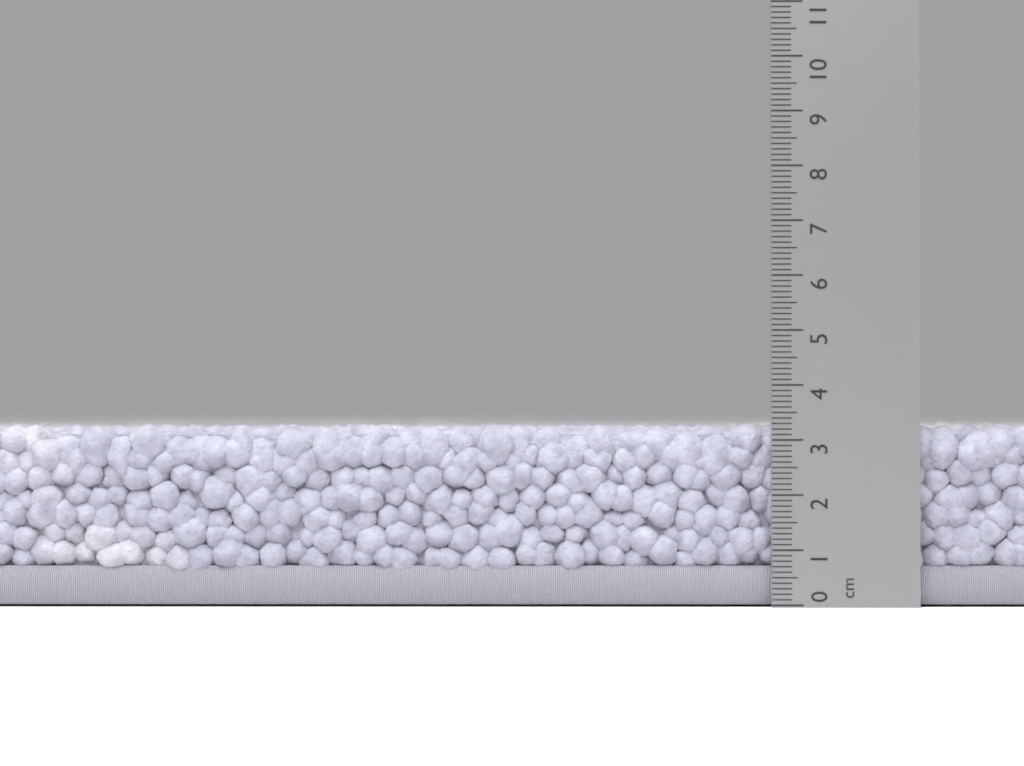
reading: 3.3 cm
